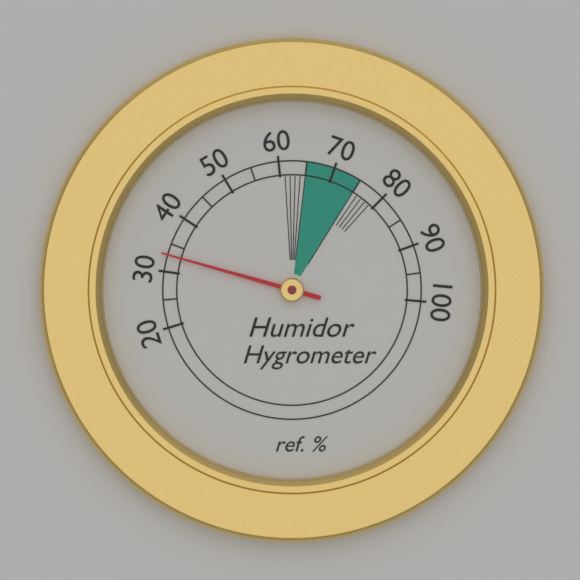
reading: 33 %
